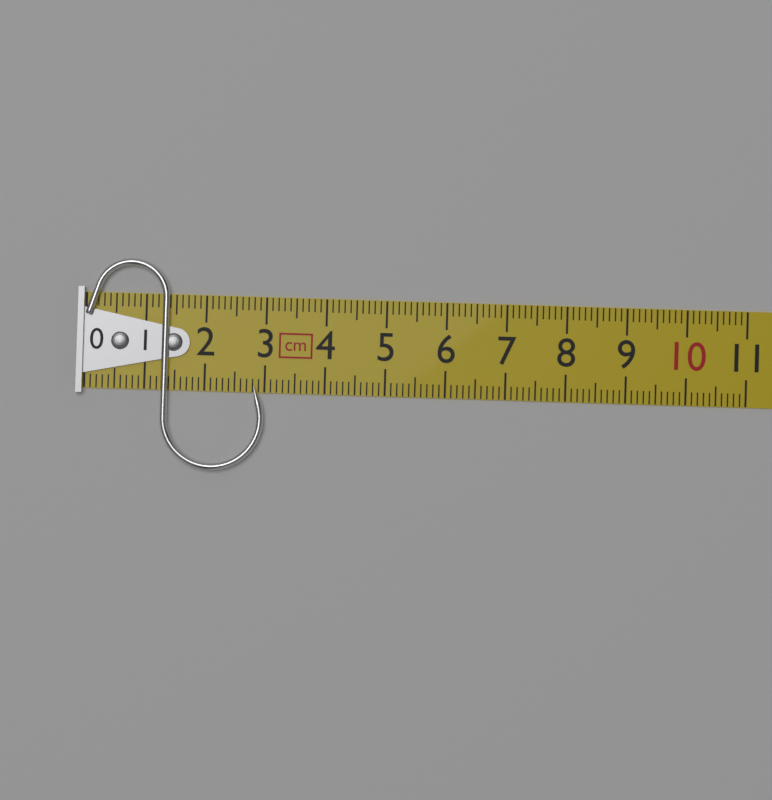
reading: 3.0 cm
